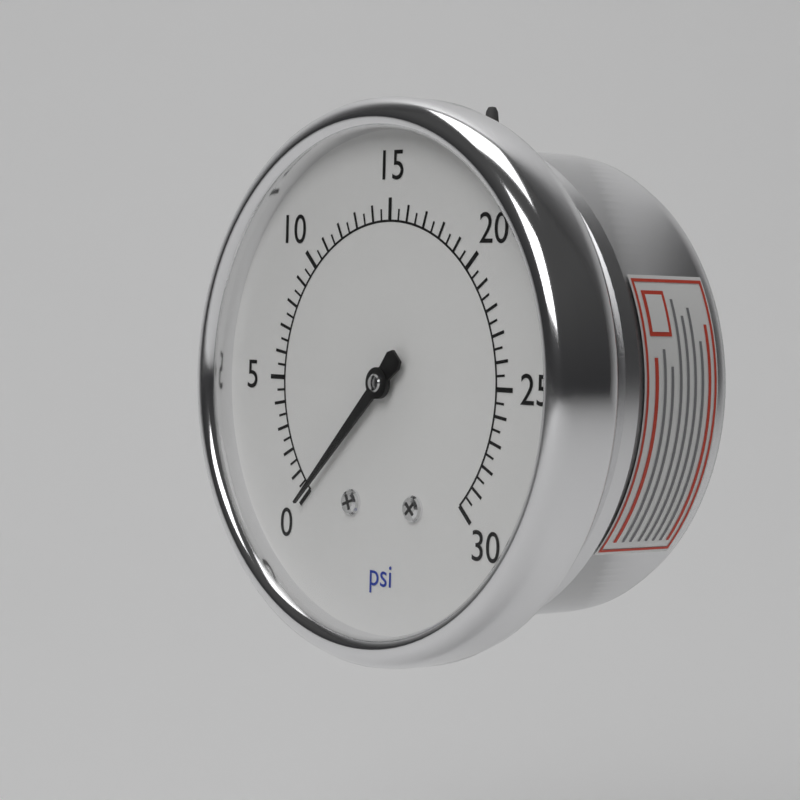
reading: 0.0 psi
